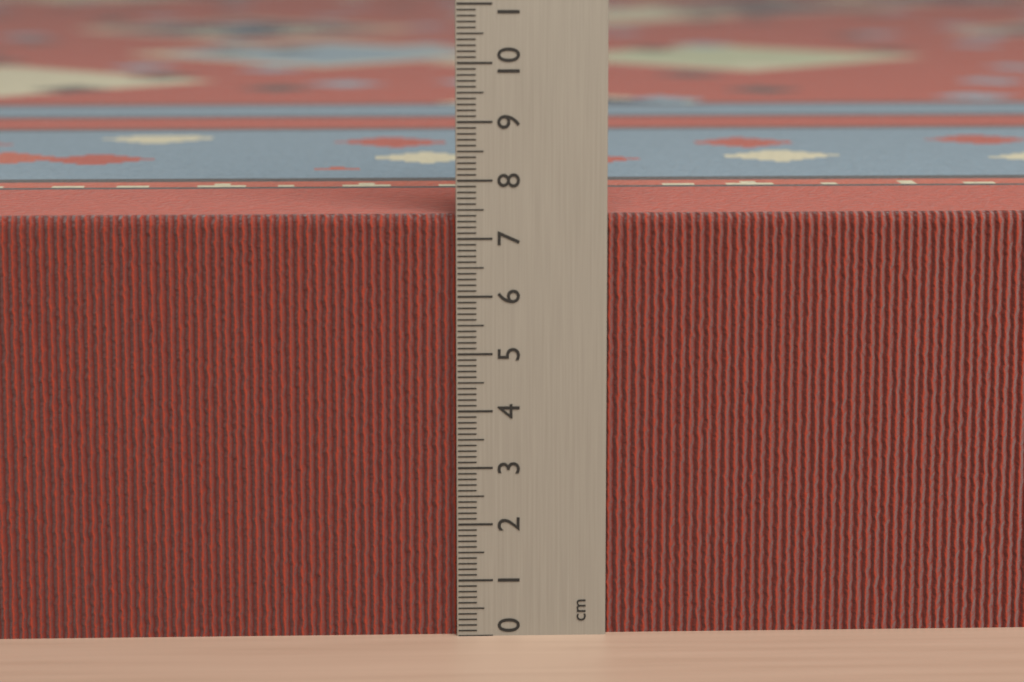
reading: 7.4 cm
